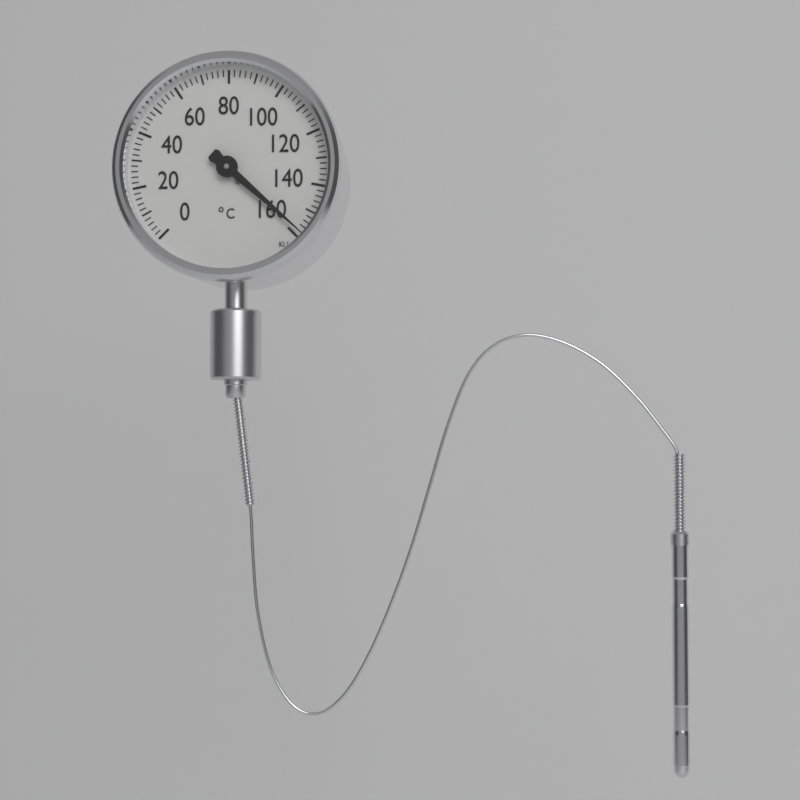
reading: 158 °C
